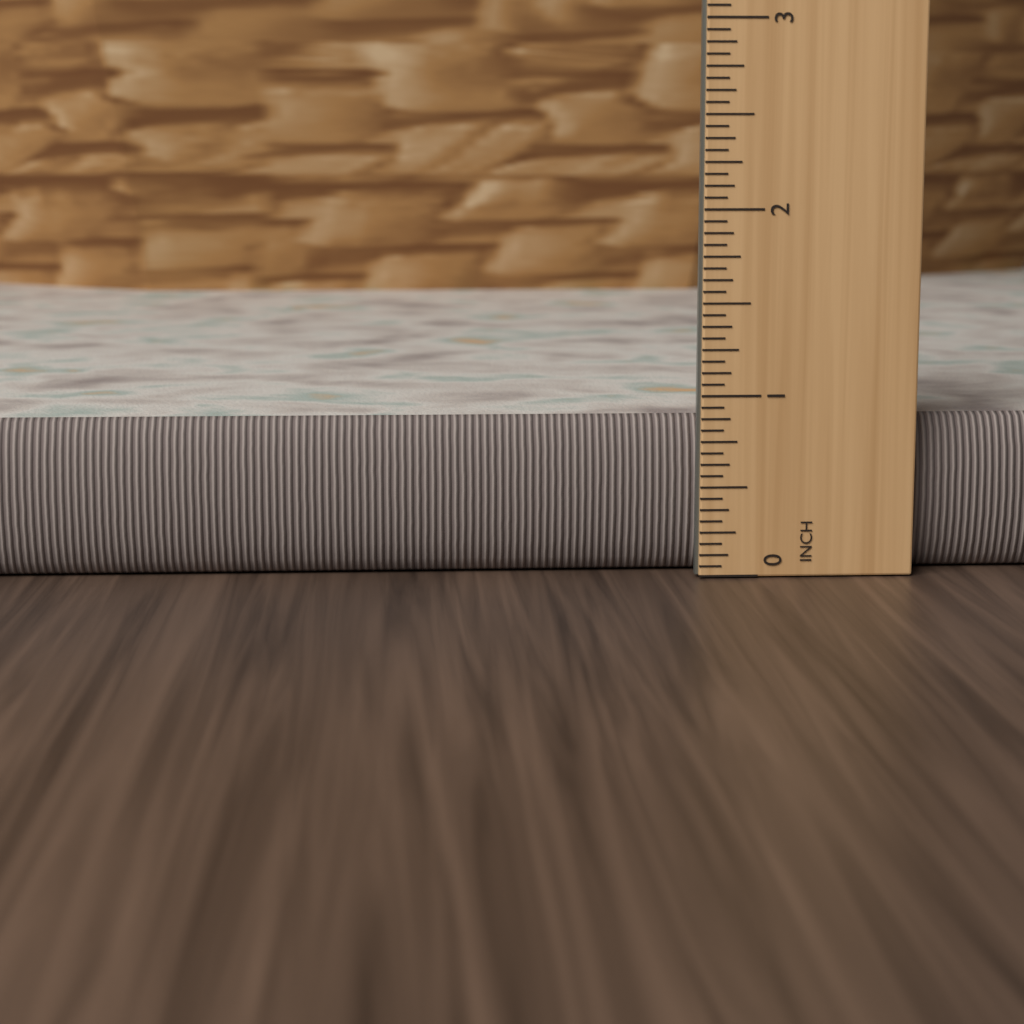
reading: 0.9375 inch
